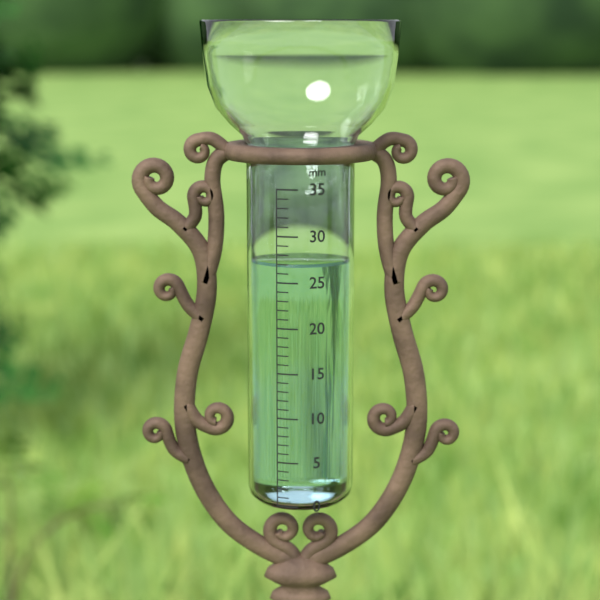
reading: 27 mm
